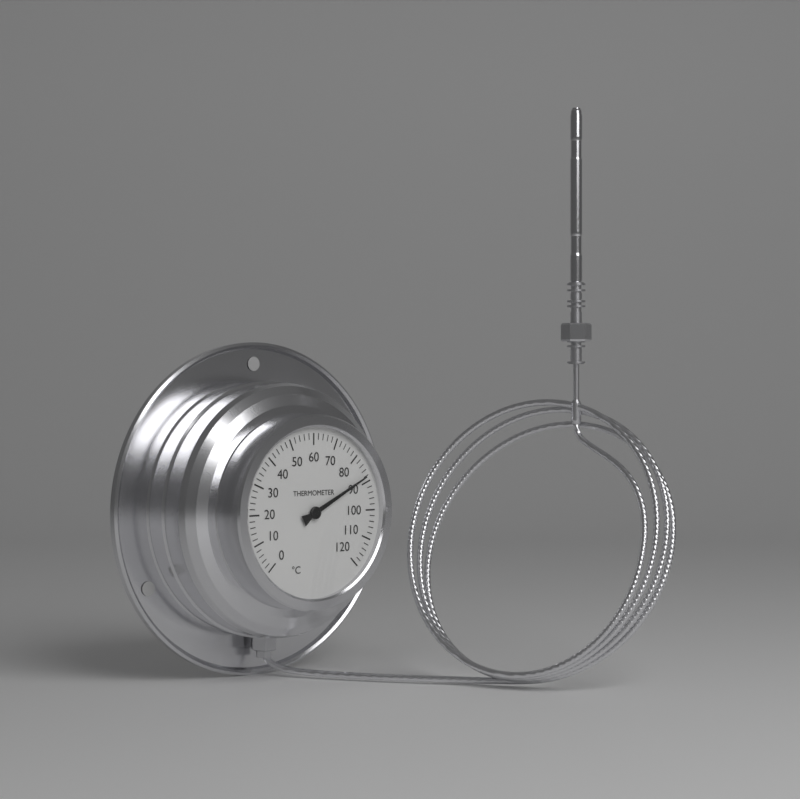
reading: 88 °C
